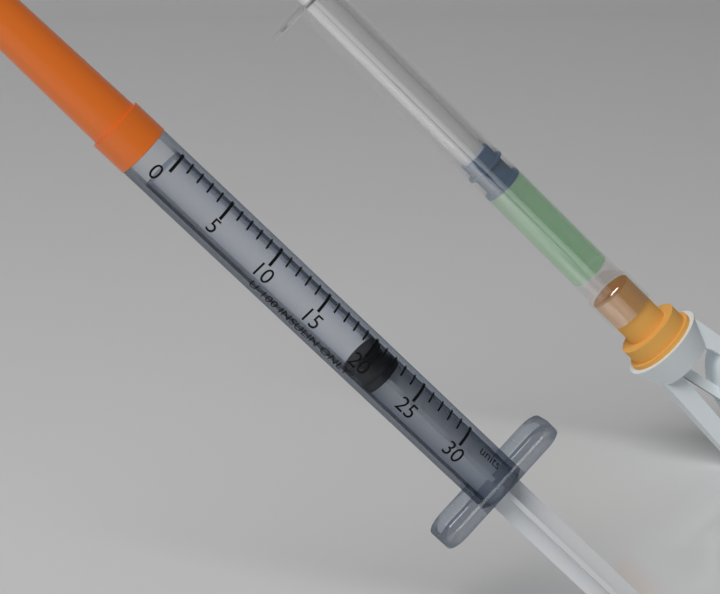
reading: 20 units
